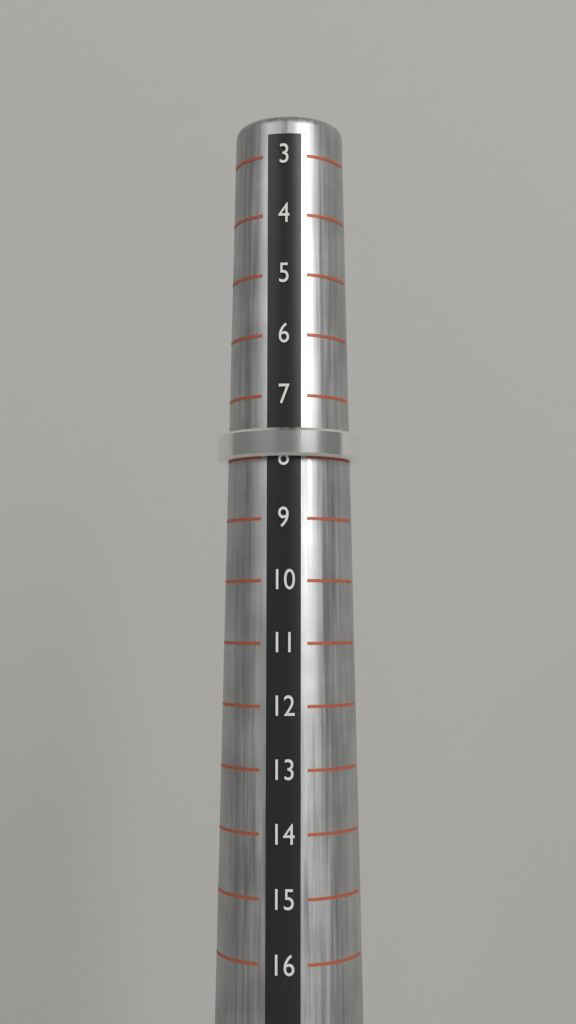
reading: 8 (no unit)
